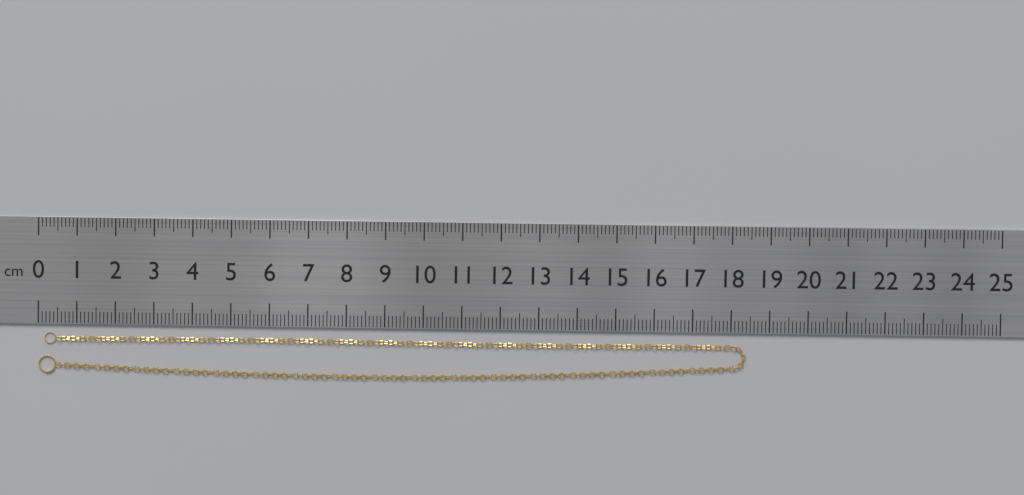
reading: 18.4 cm
